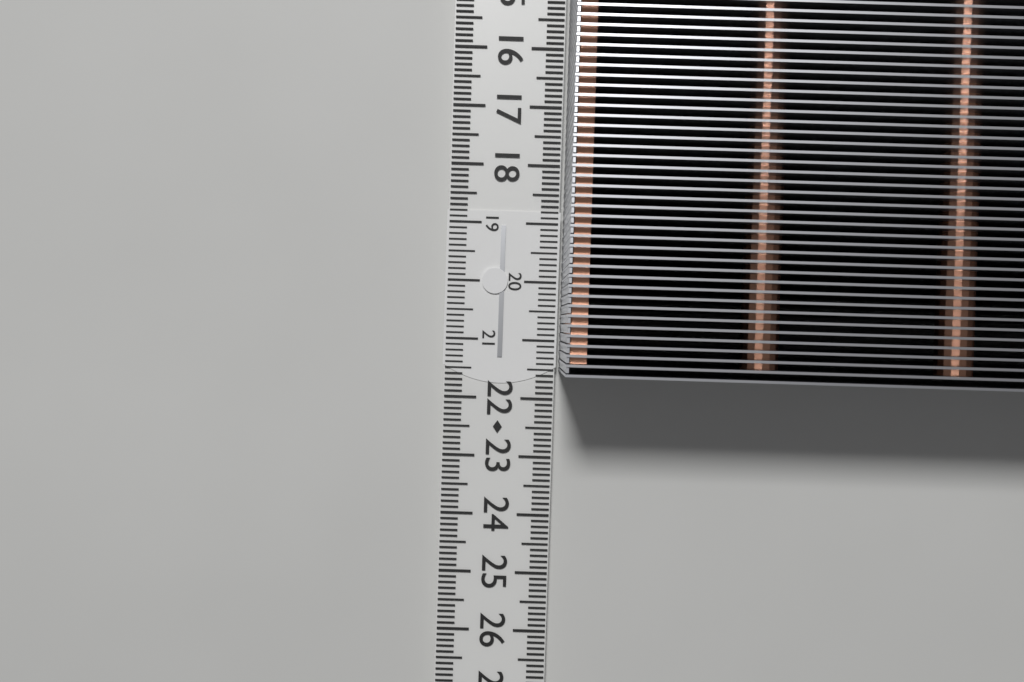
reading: 21.5 cm
